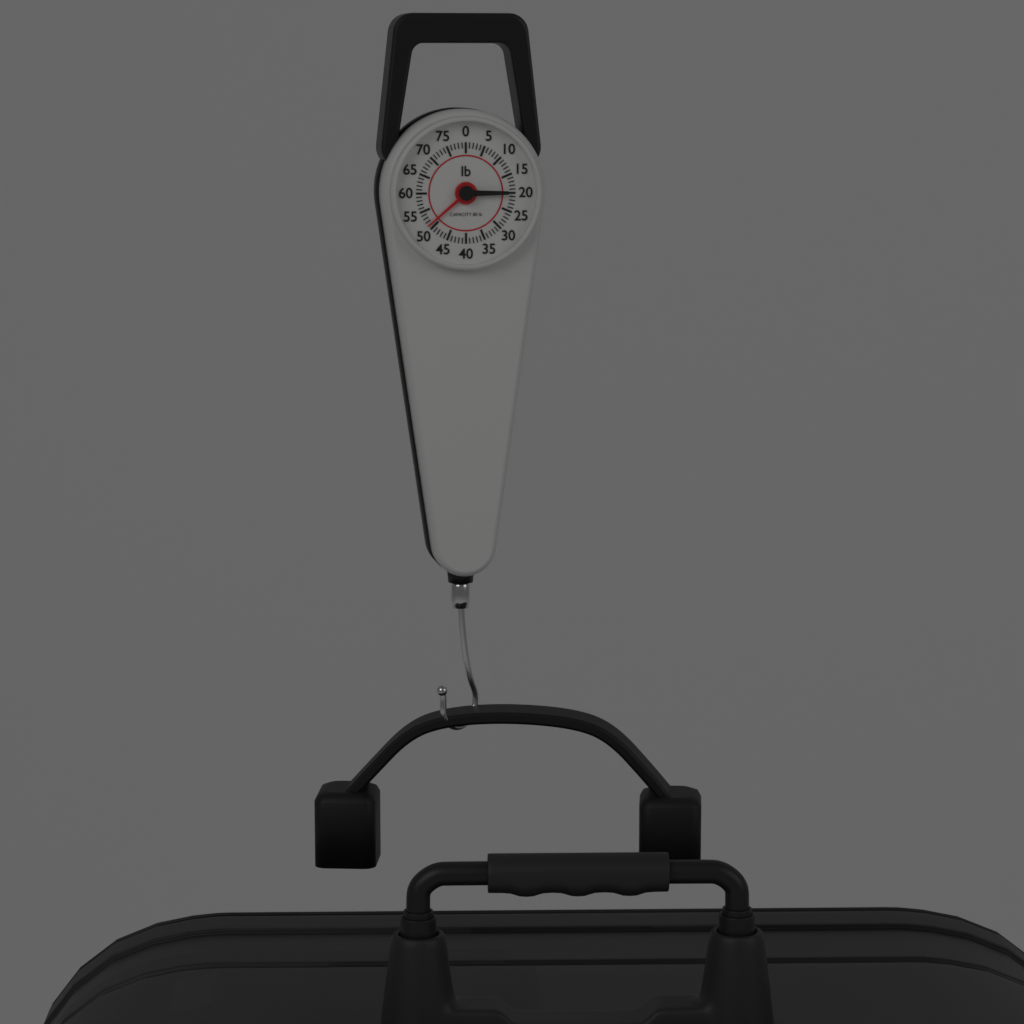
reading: 51 lb
